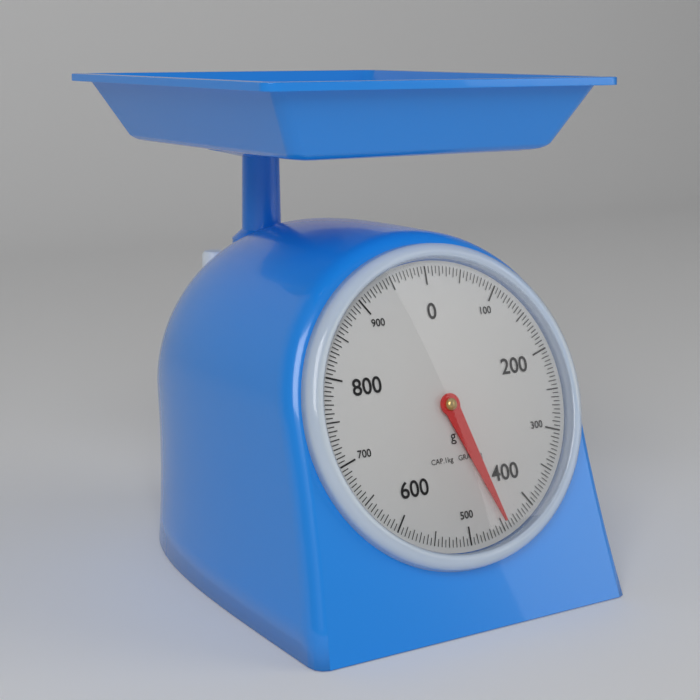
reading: 445 g
